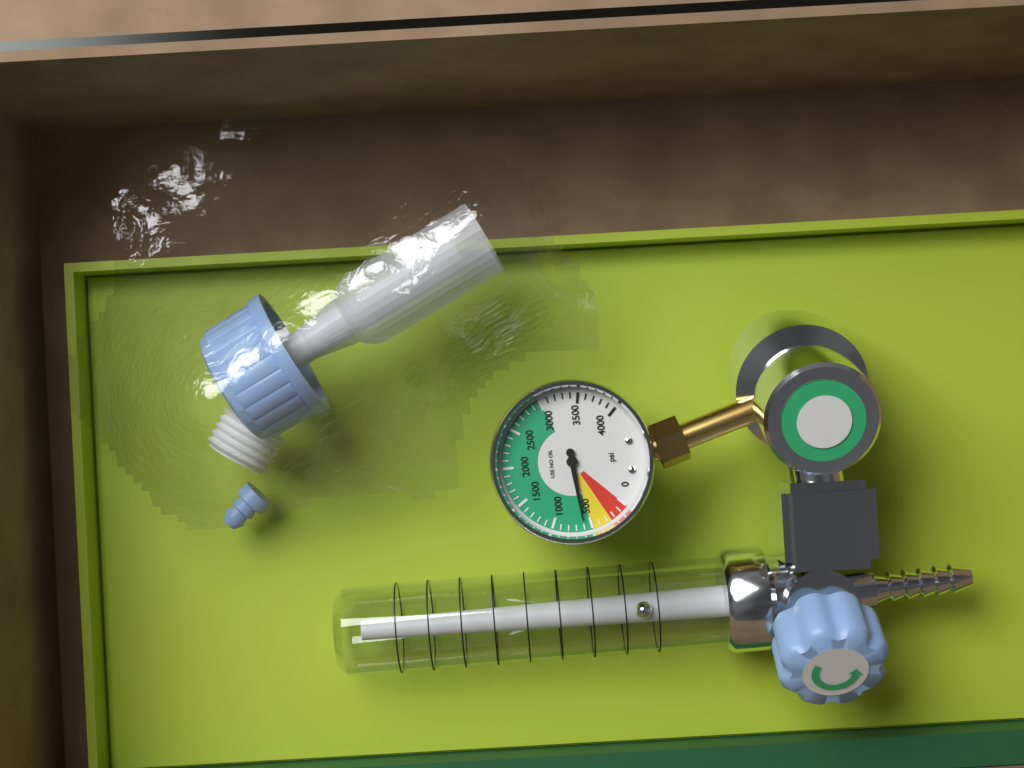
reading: 600 psi
